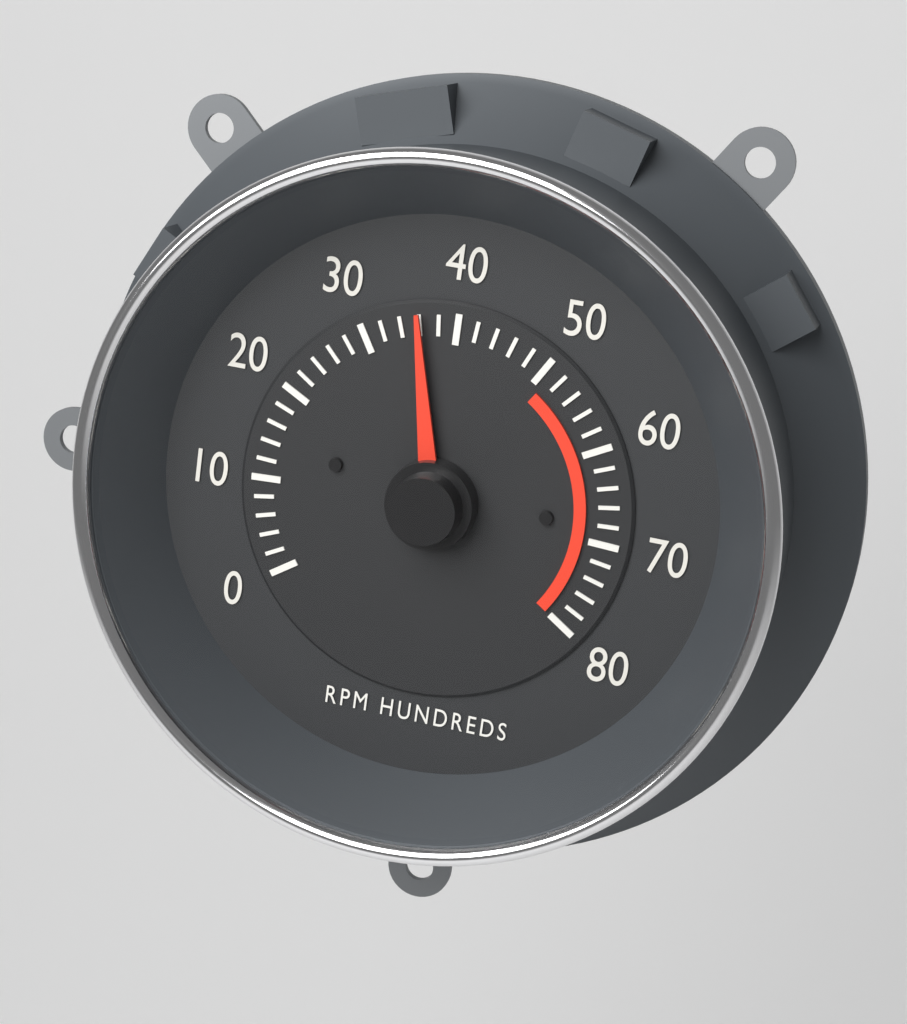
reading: 3600 RPM
